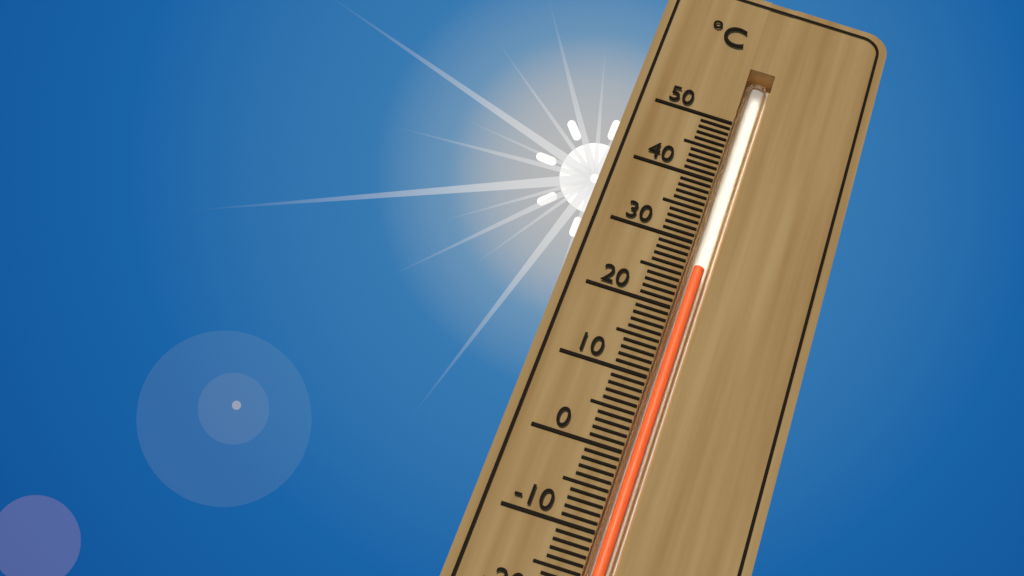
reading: 27 °C
